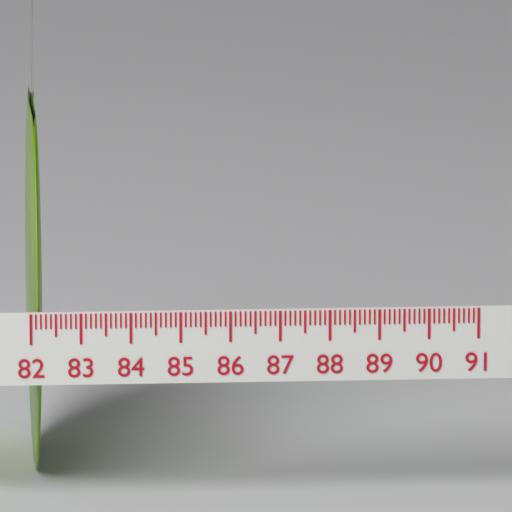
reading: 82.3 (no unit)
